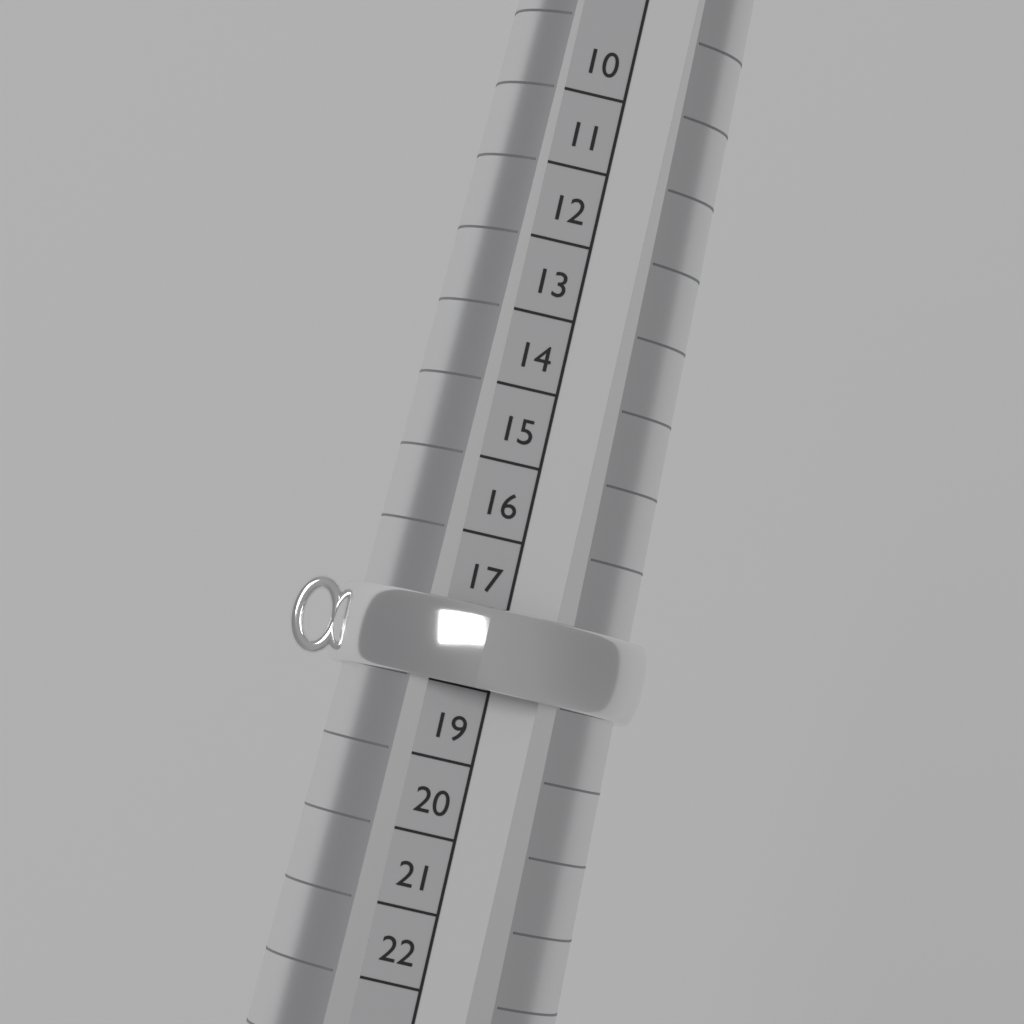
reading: 18 (no unit)
